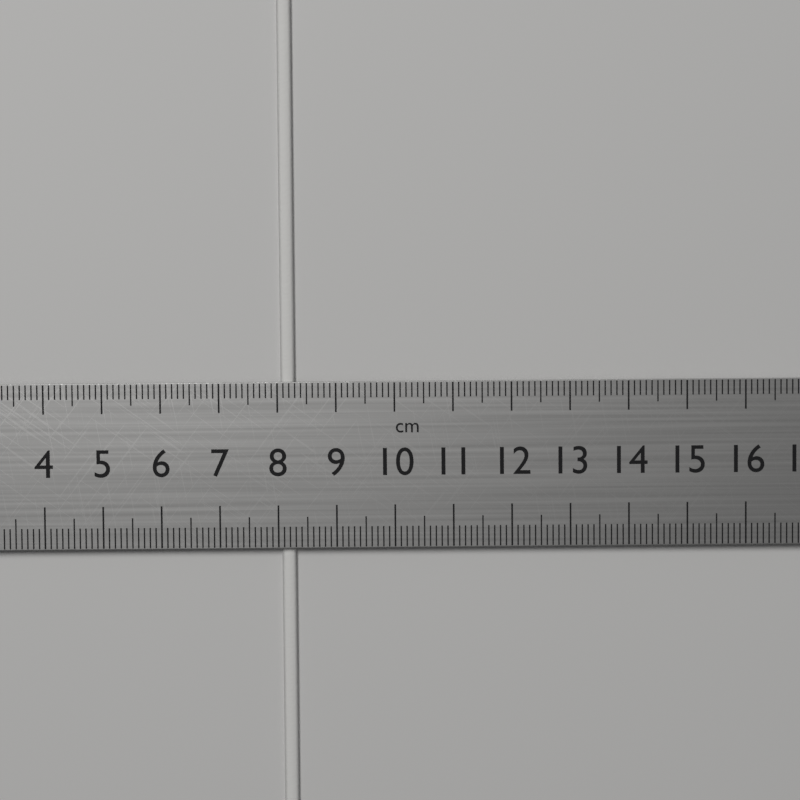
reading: 8.3 cm
